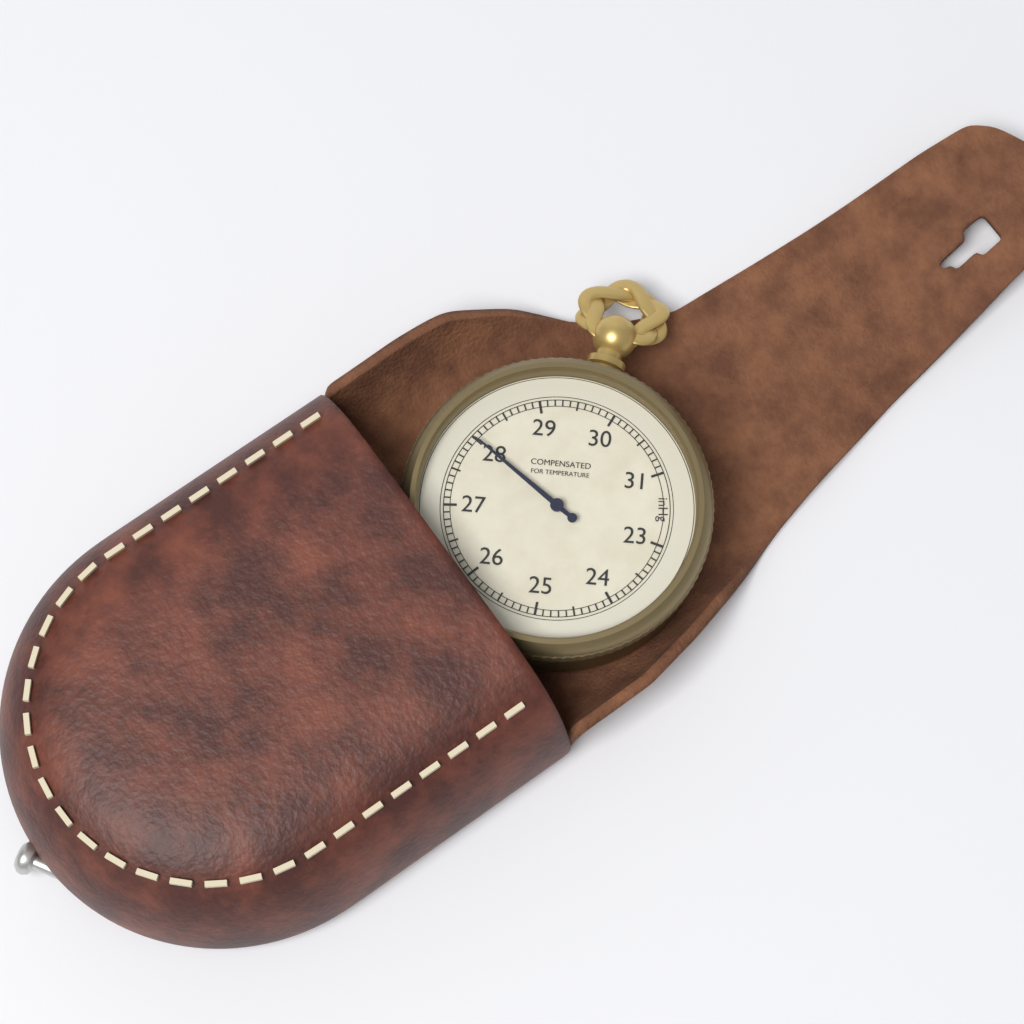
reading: 28.0 inHg
